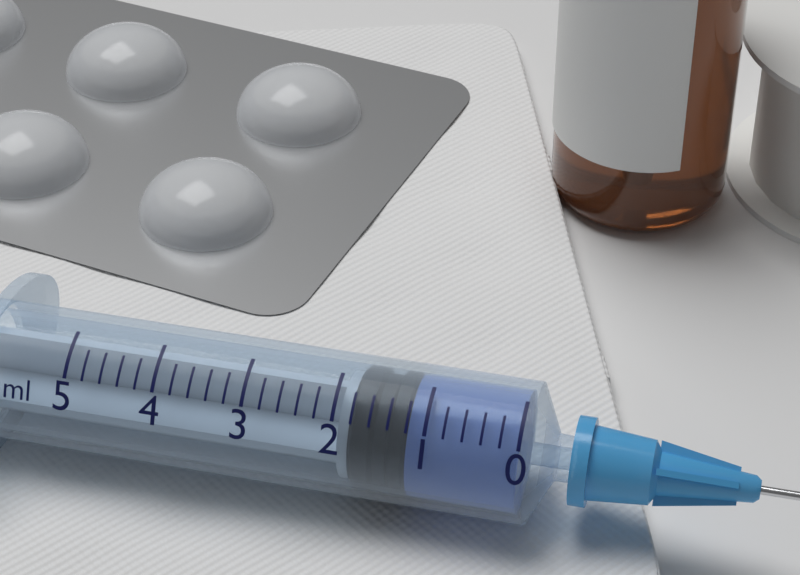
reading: 1.2 ml
